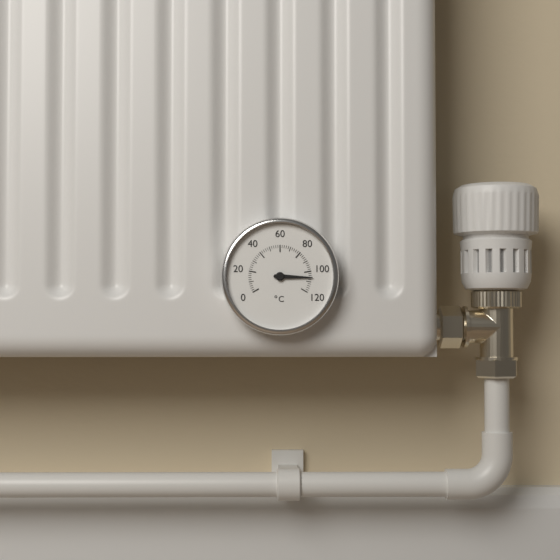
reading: 106 °C
